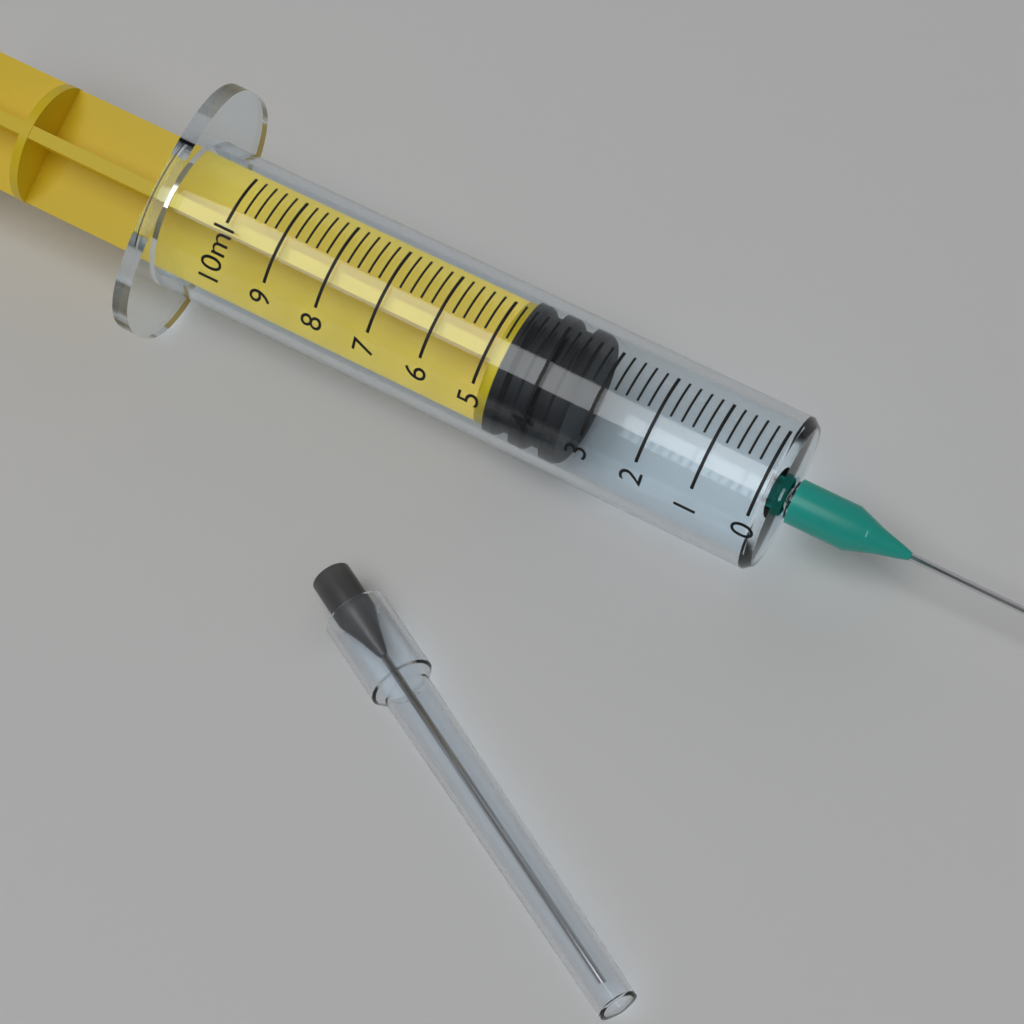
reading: 3.4 ml
